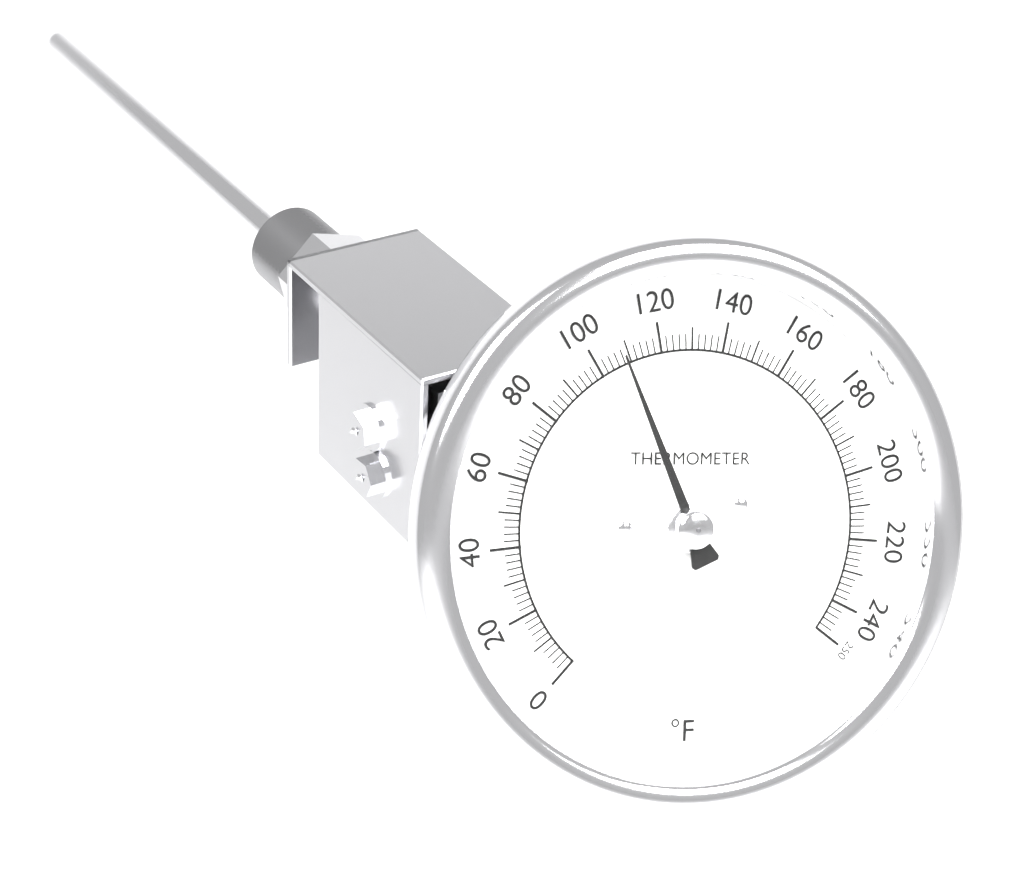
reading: 108 °F
